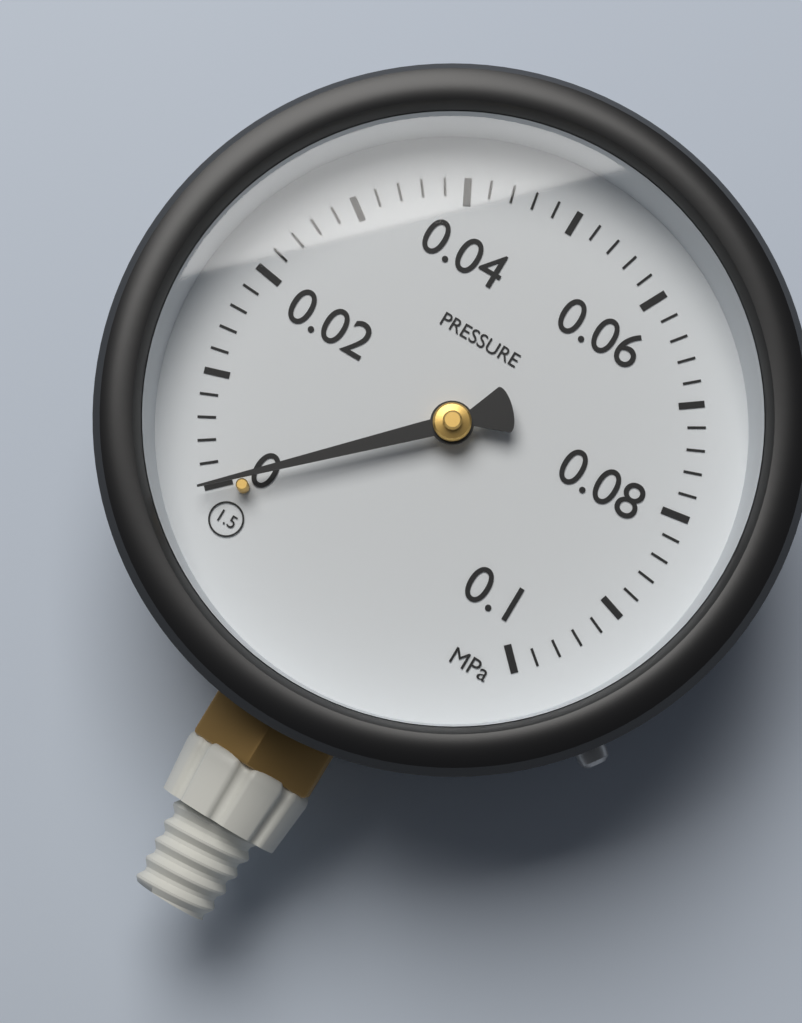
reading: 0.000 MPa
